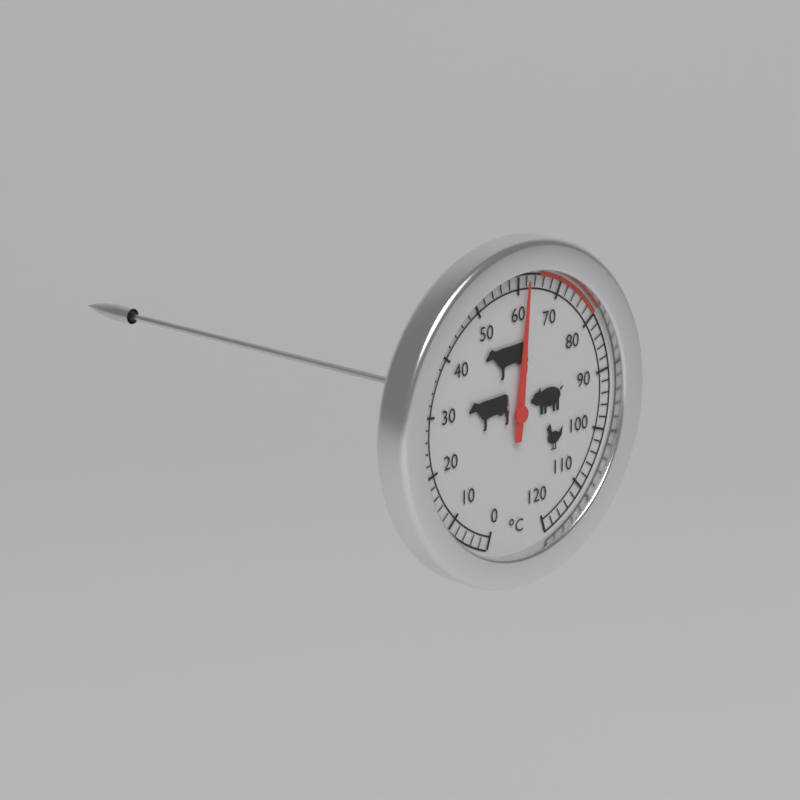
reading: 62 °C
